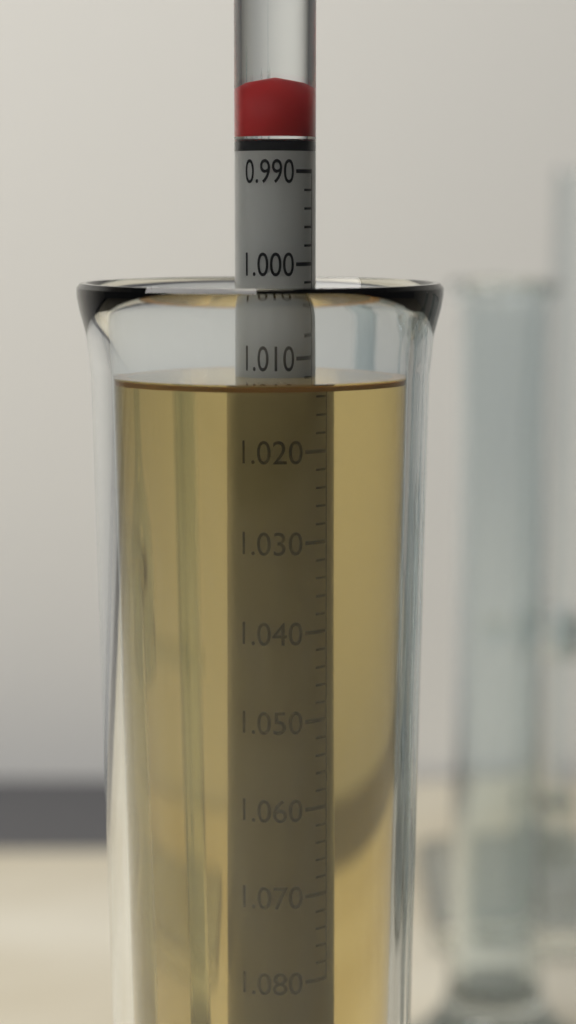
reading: 1.012 (no unit)
